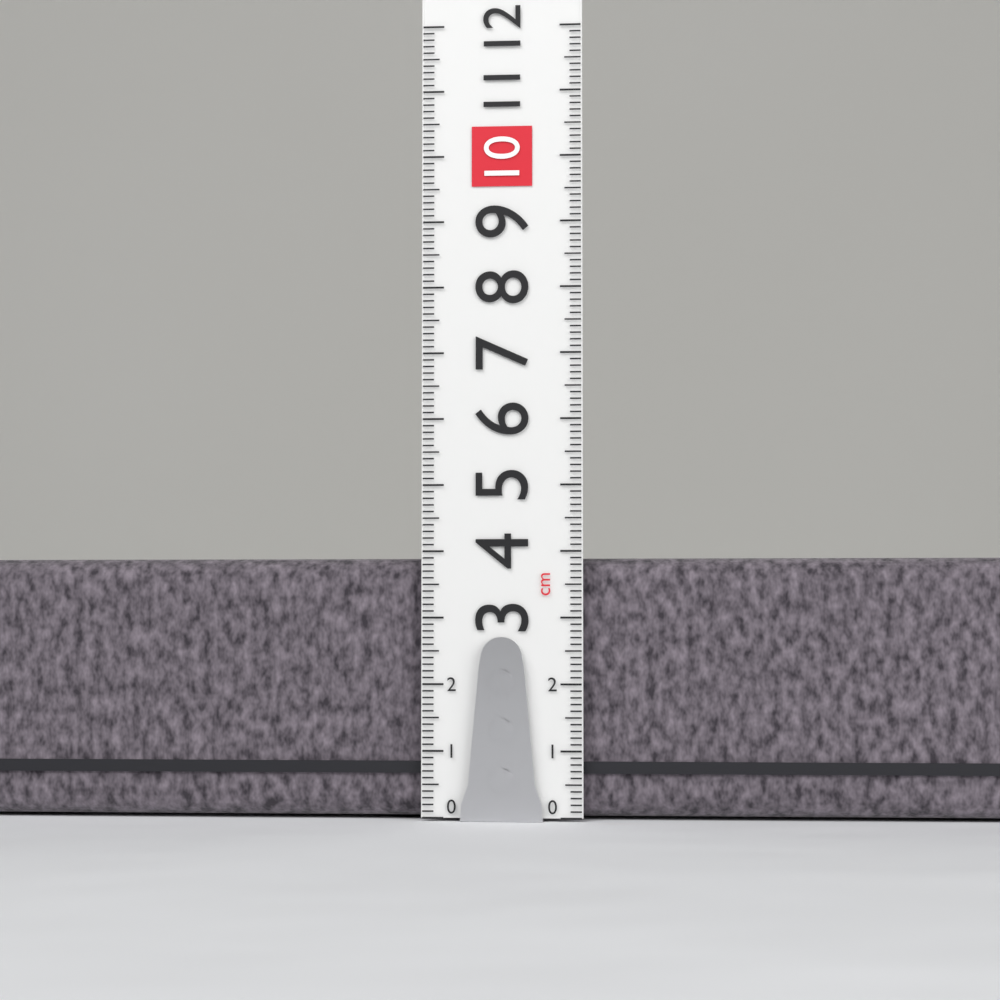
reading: 3.9 cm
